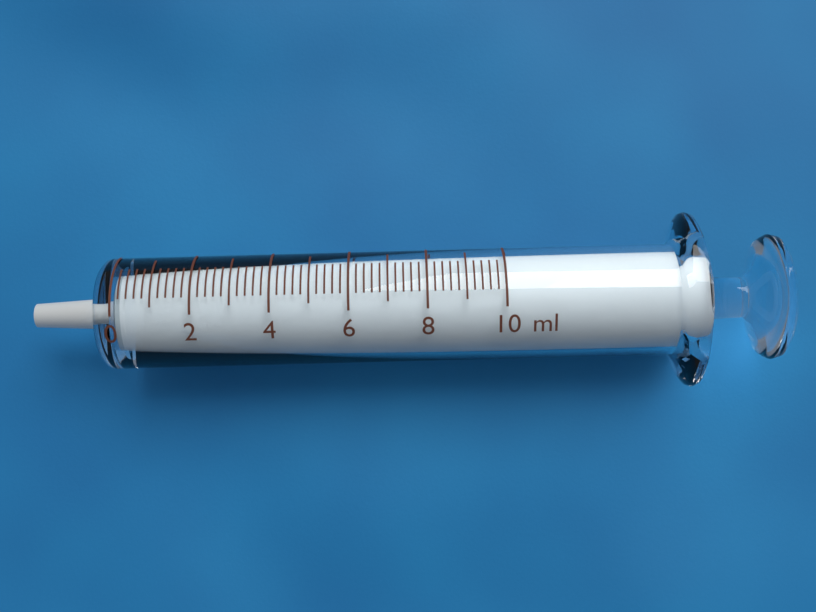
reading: 0.0 ml
